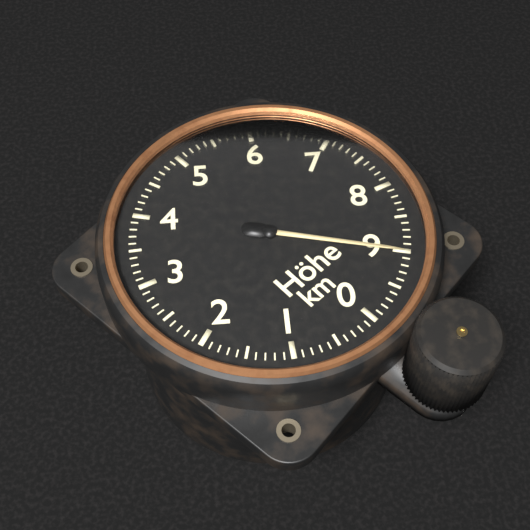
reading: 9.0 km
